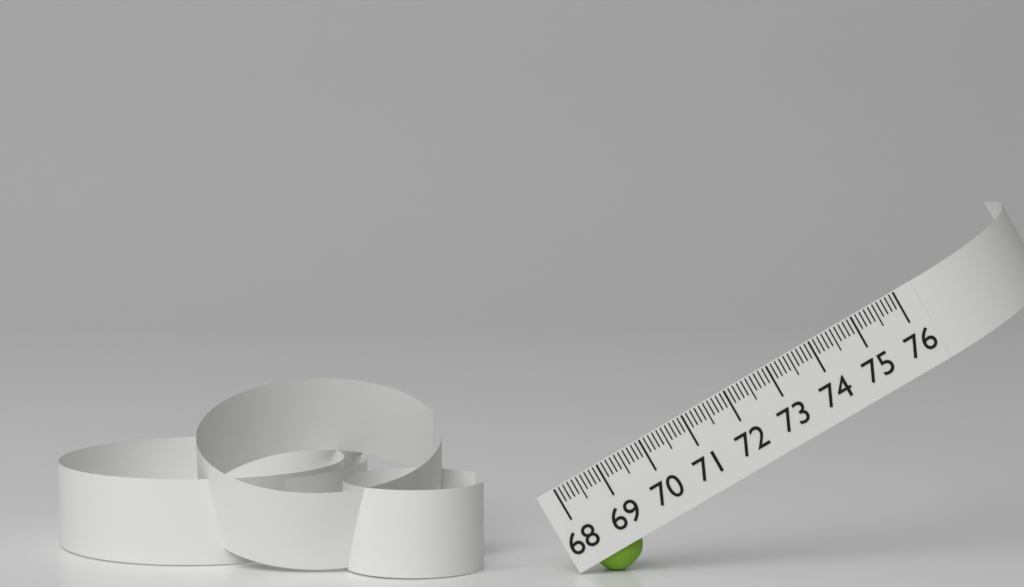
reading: 69.1 (no unit)
